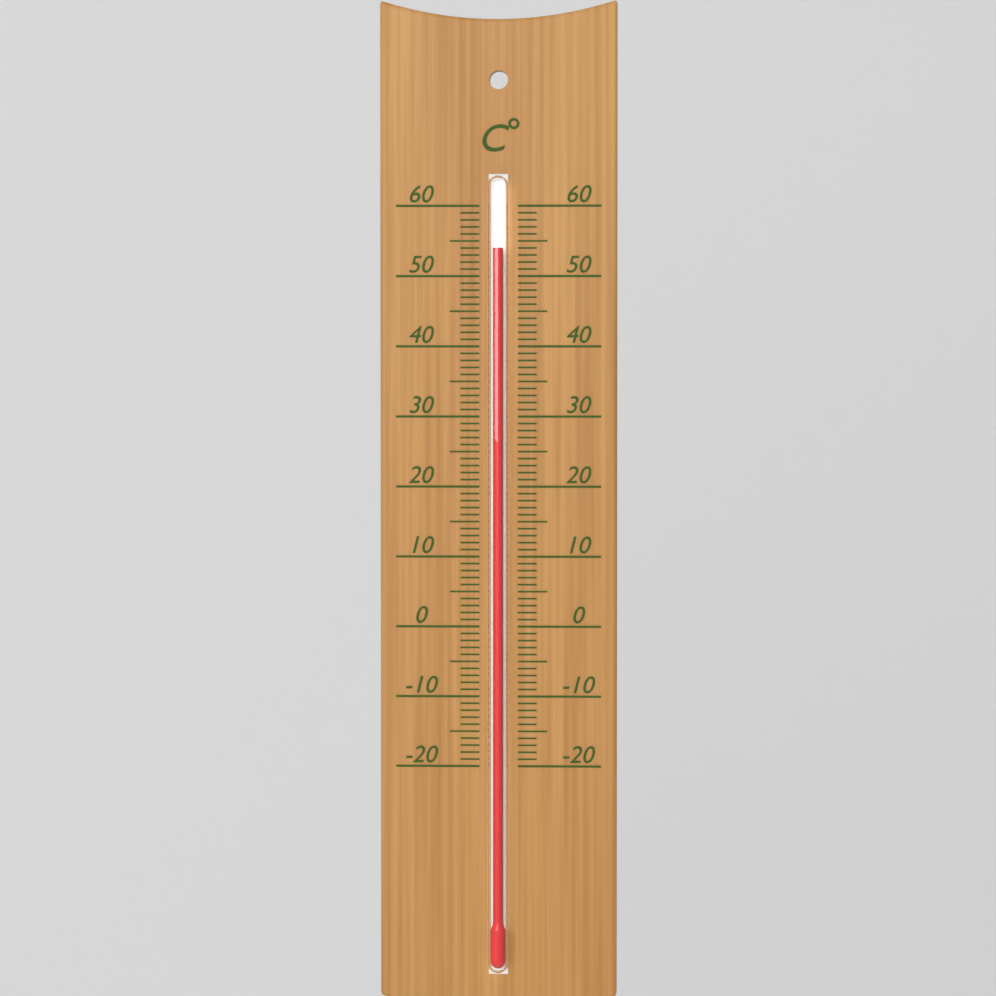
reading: 54 °C
